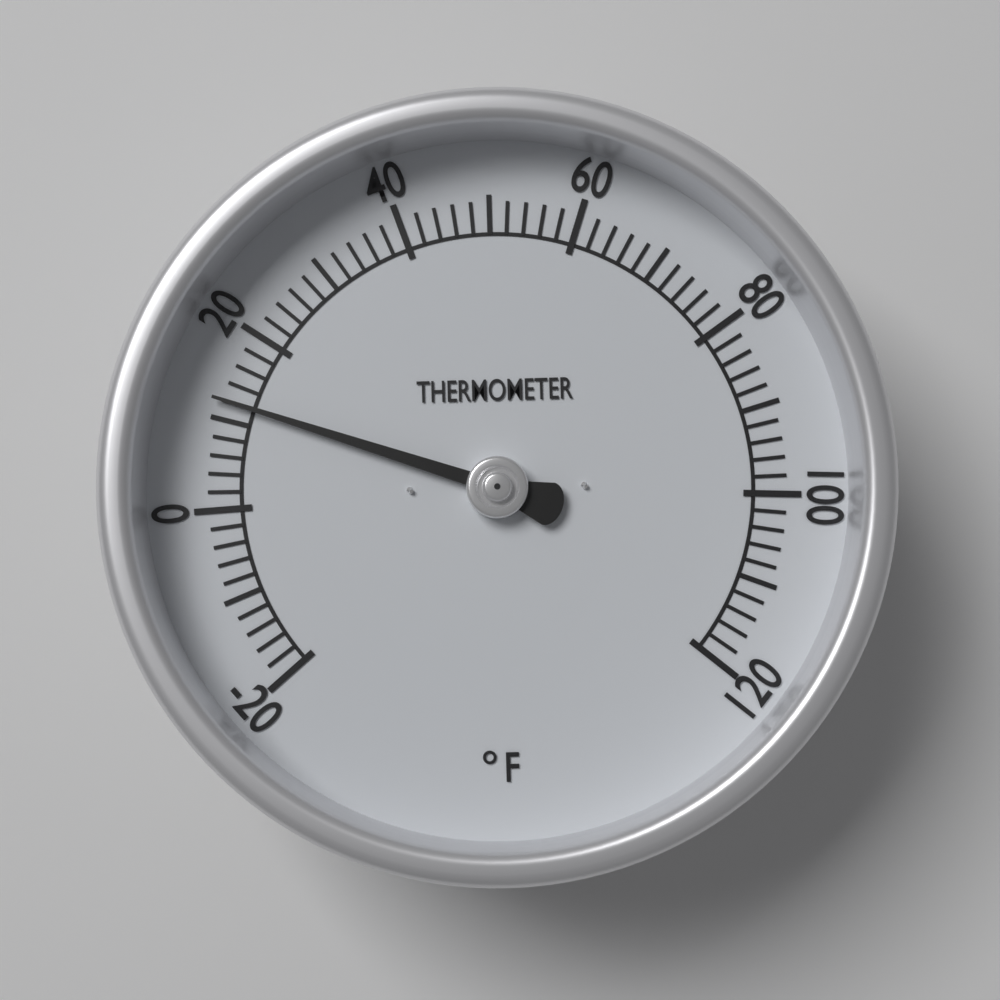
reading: 12 °F
